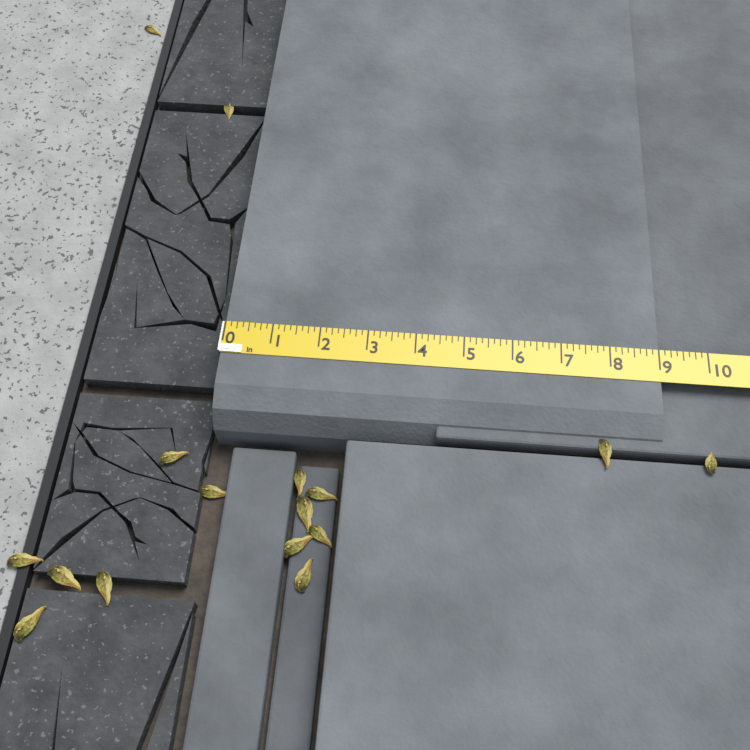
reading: 9.000 in
